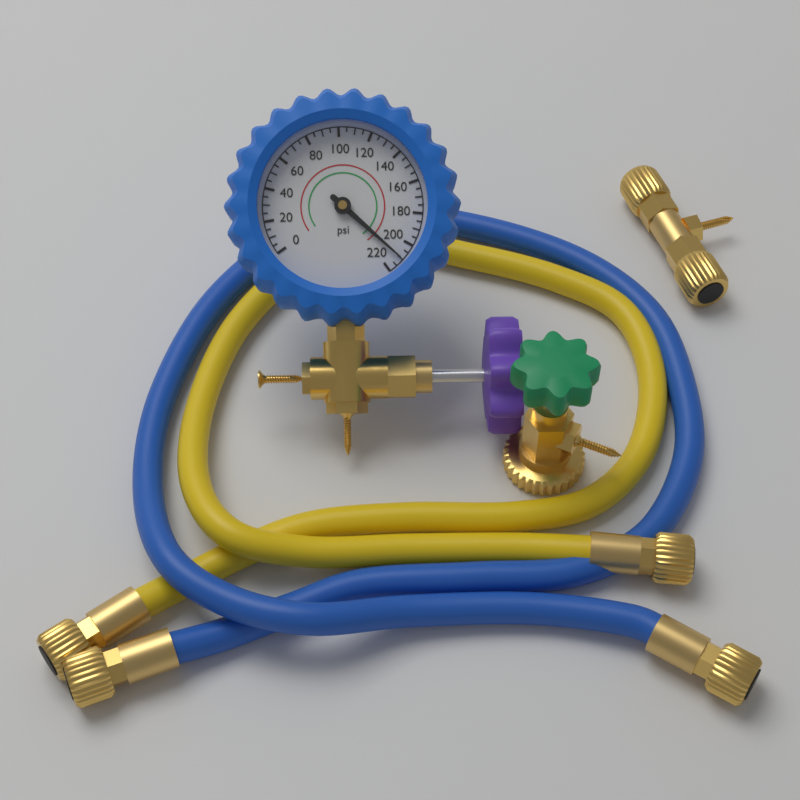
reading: 210 psi
